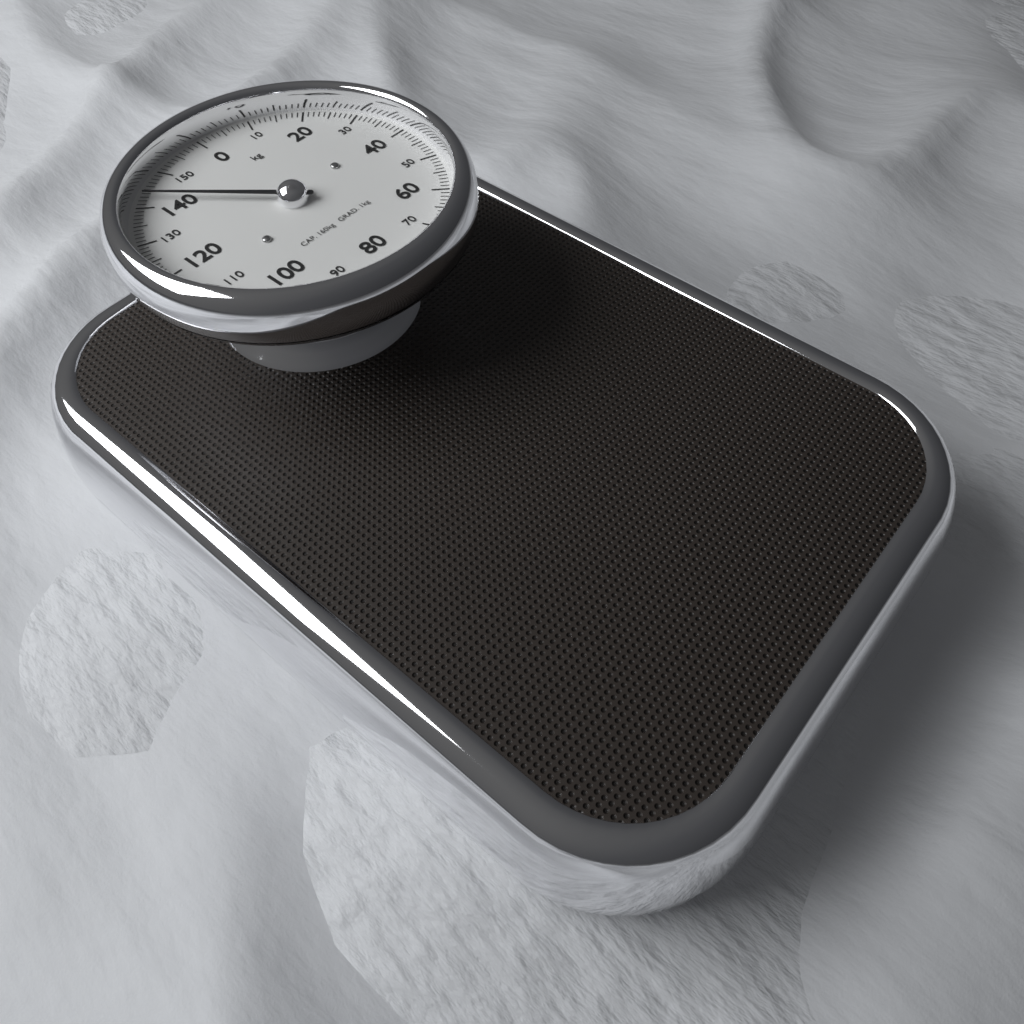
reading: 143 kg
